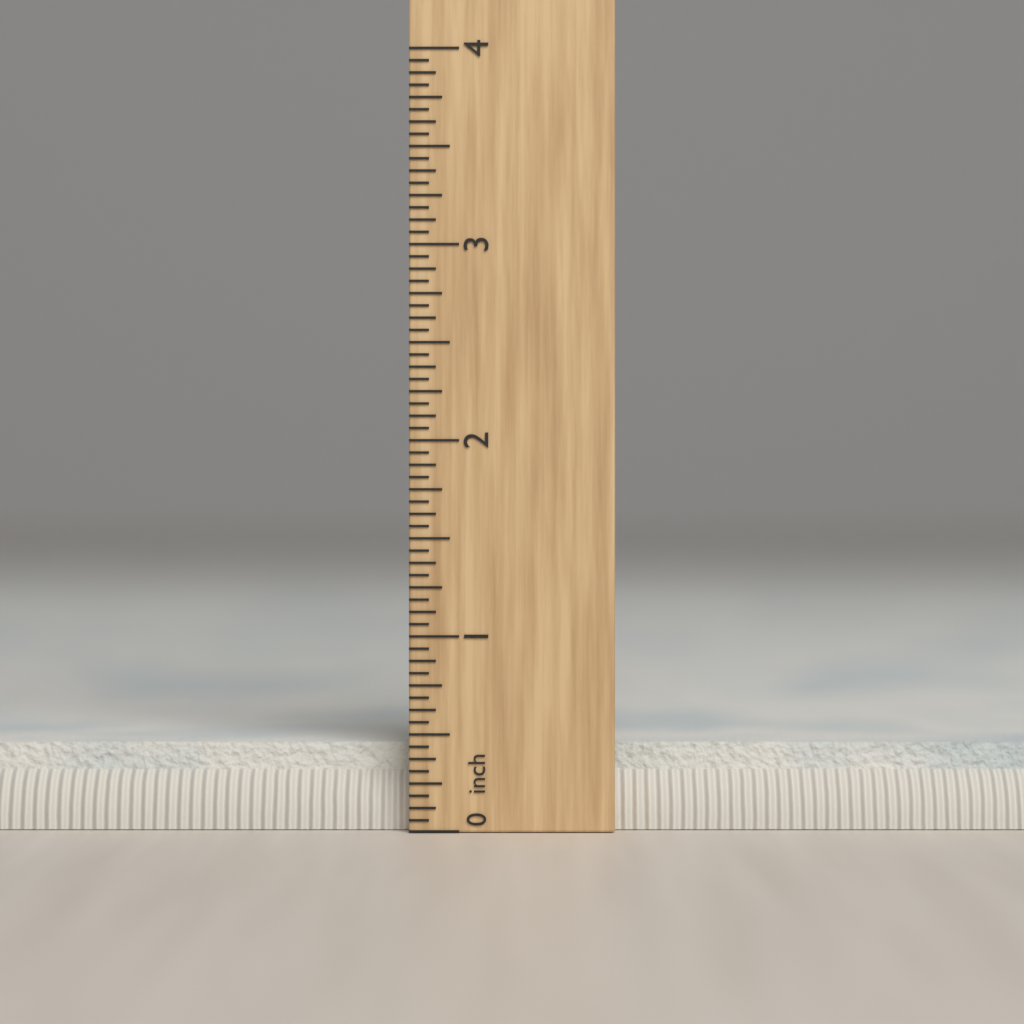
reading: 0.4500 in
